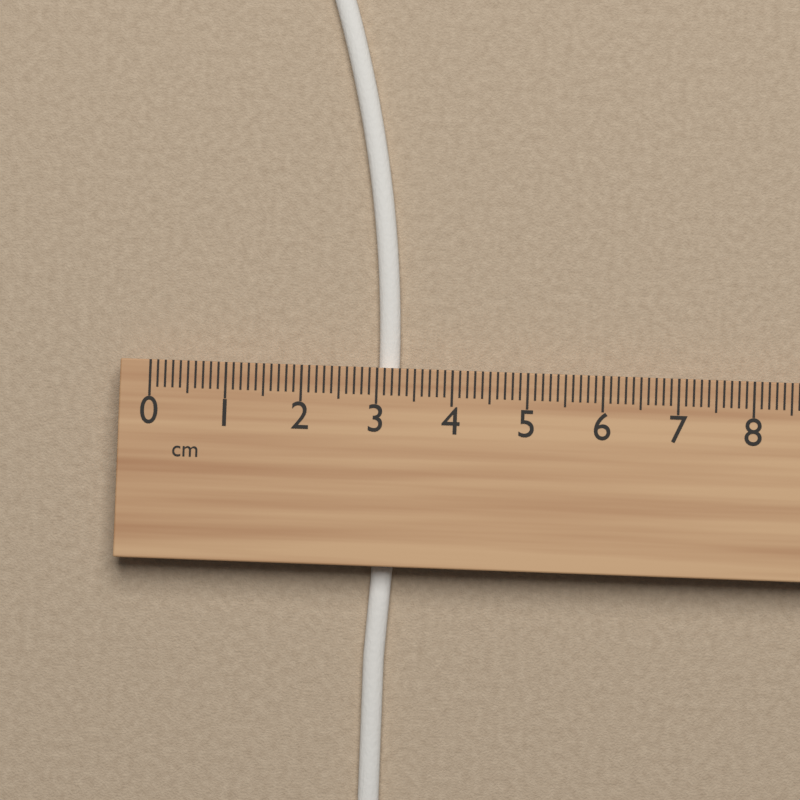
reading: 3.3 cm
